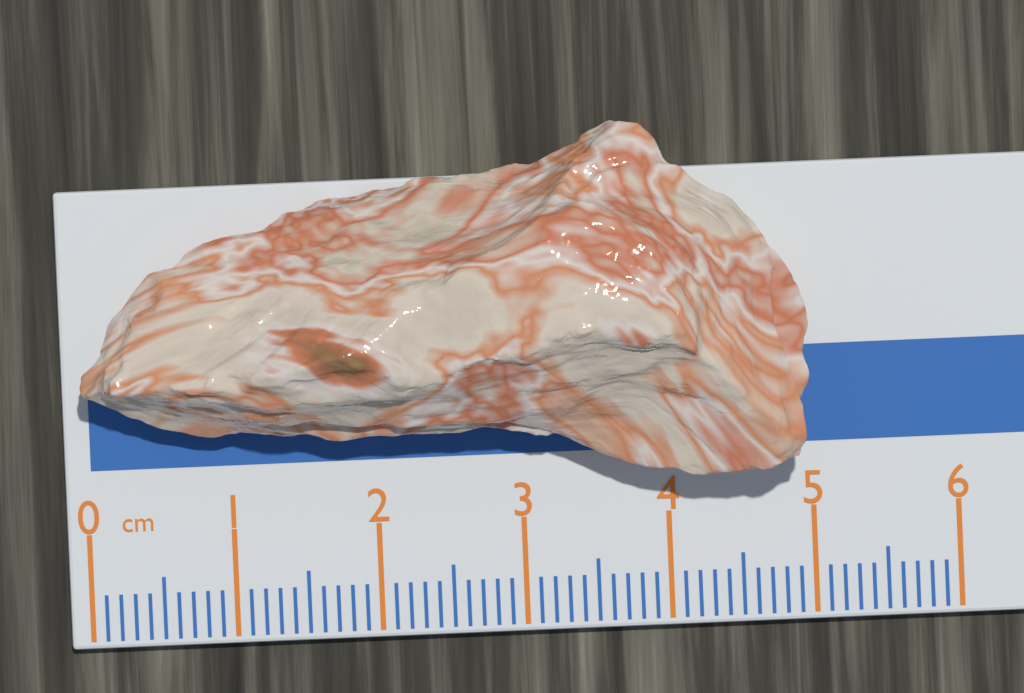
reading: 5.0 cm
